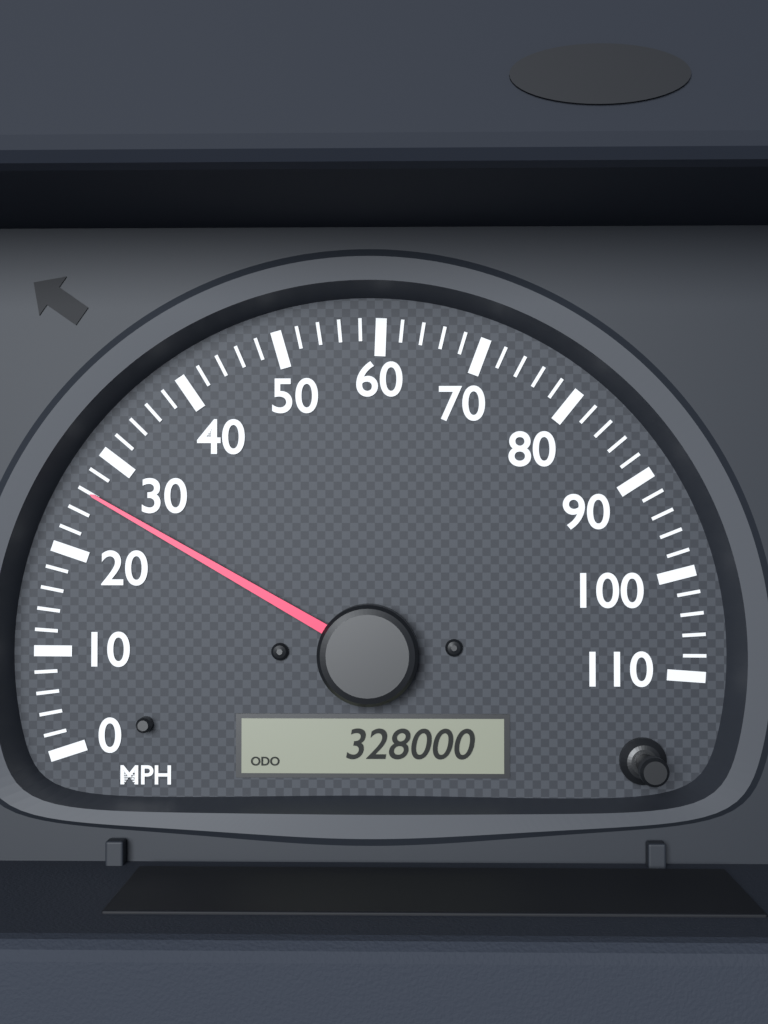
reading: 26 MPH
